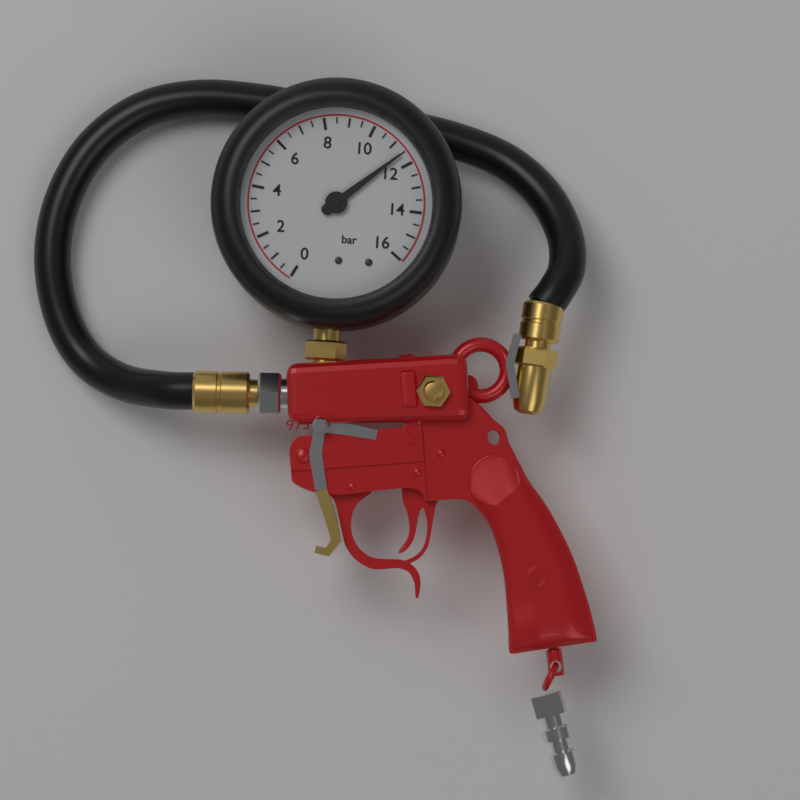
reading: 11.5 bar
